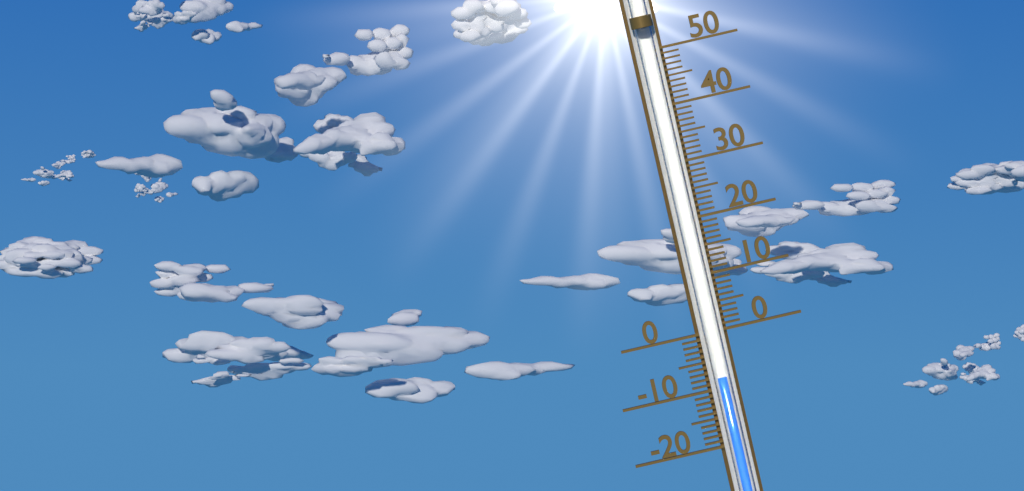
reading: -8 (no unit)
